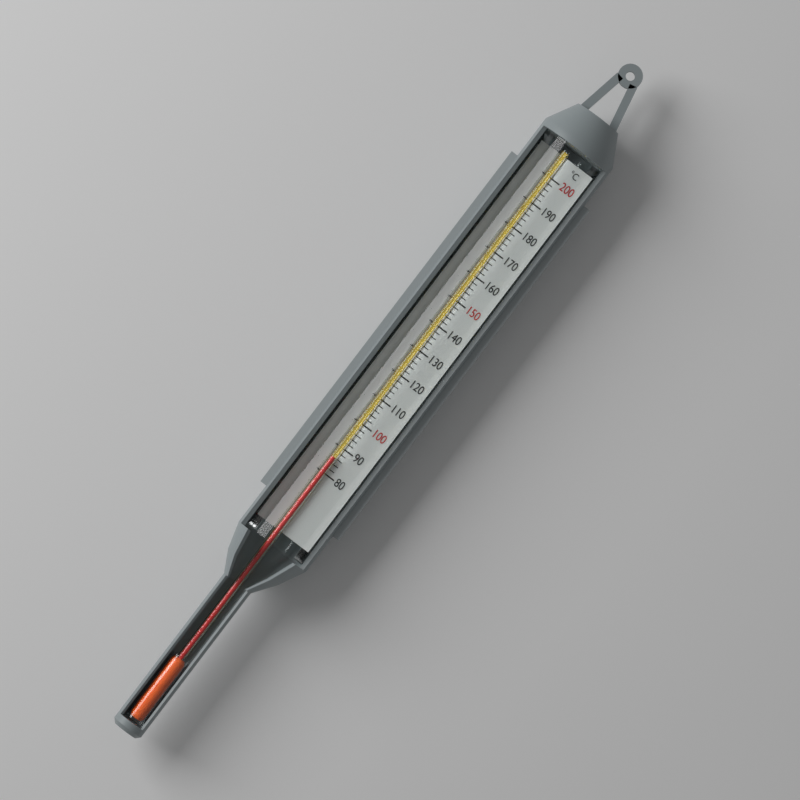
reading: 86 °C
